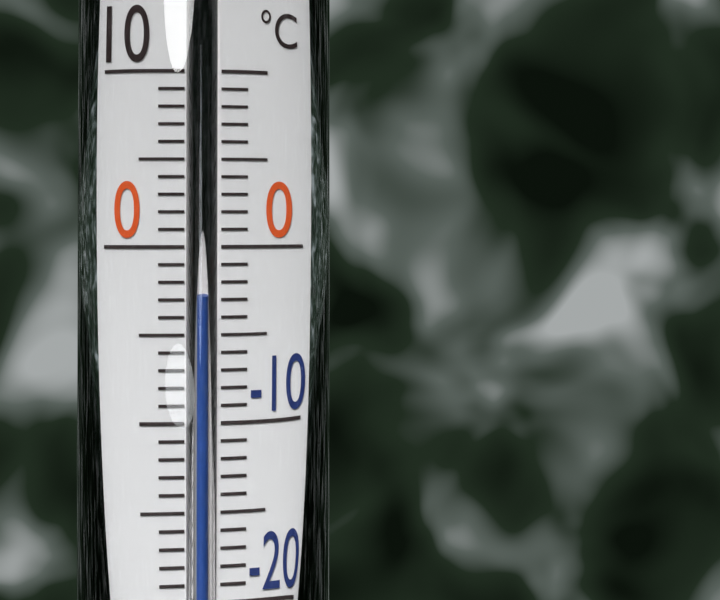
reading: -3 °C
